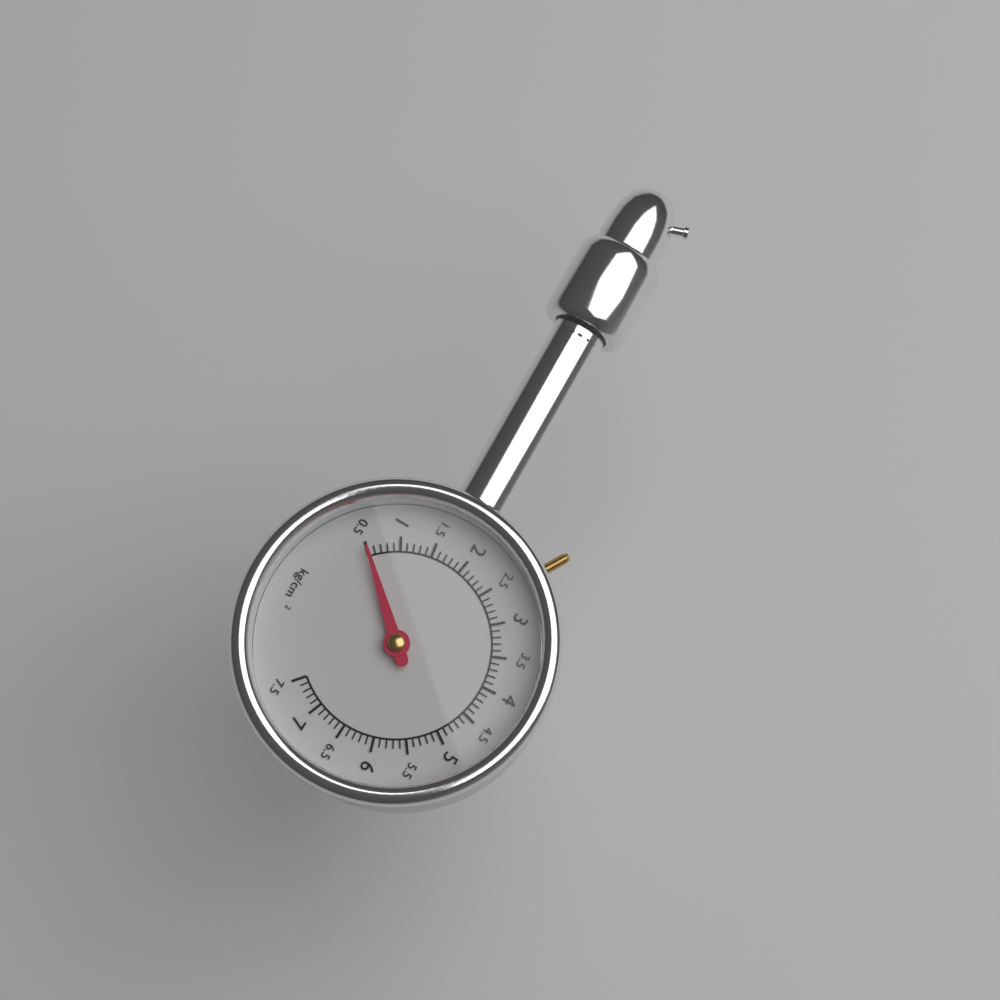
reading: 0.5 kg/cm²
